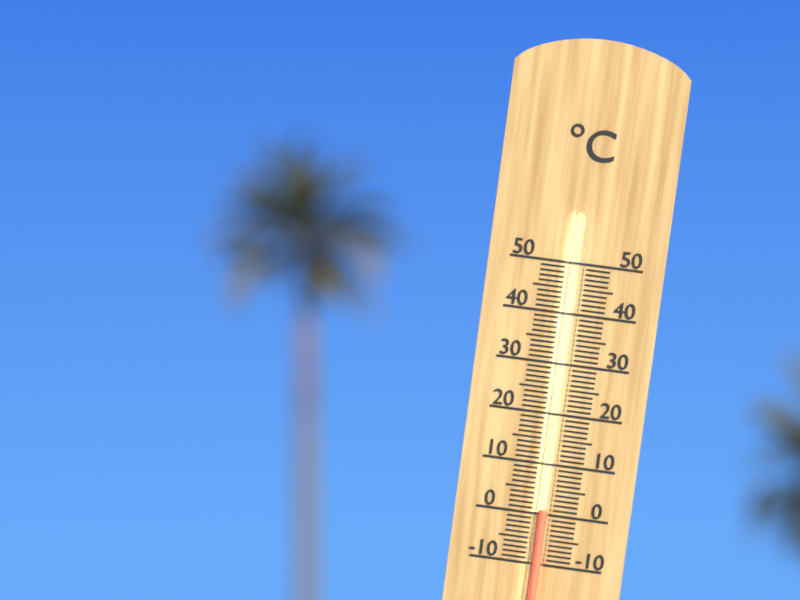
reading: 1 °C
